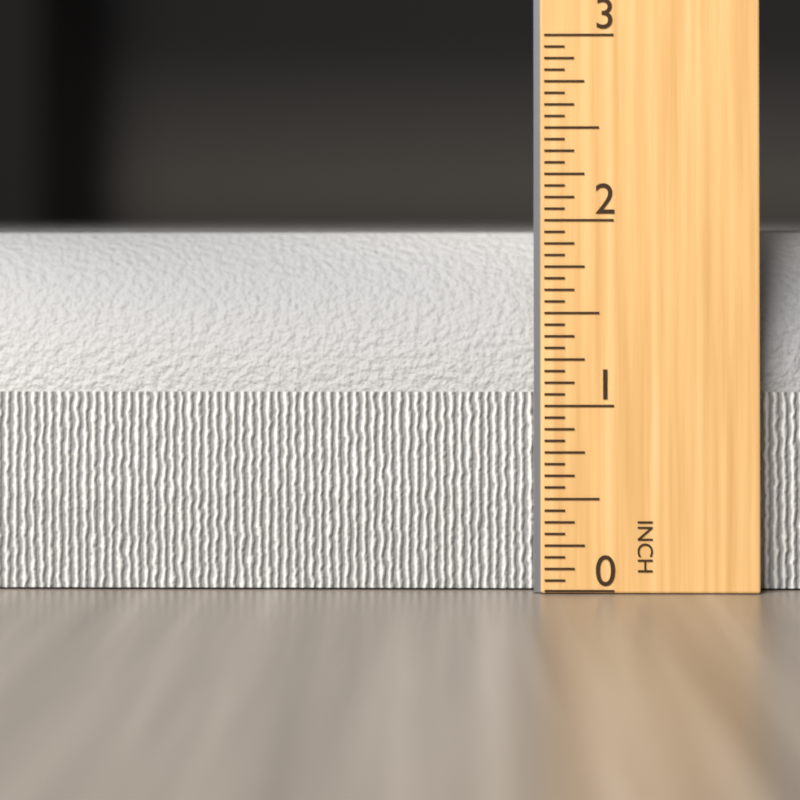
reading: 1.9375 in
